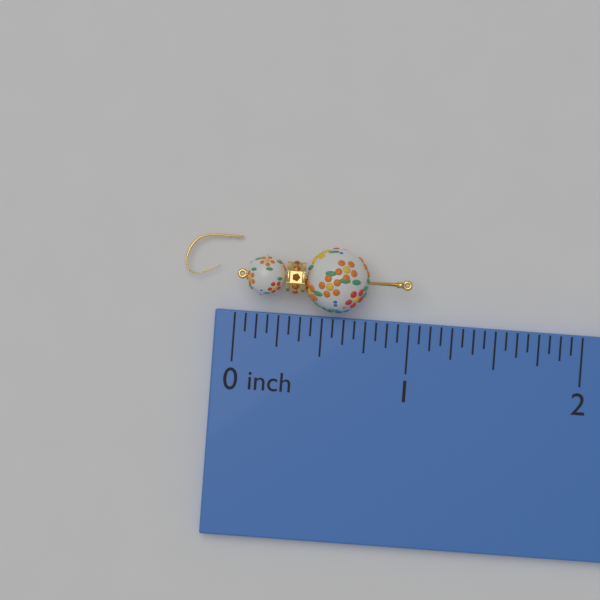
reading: 1.0000 inch
